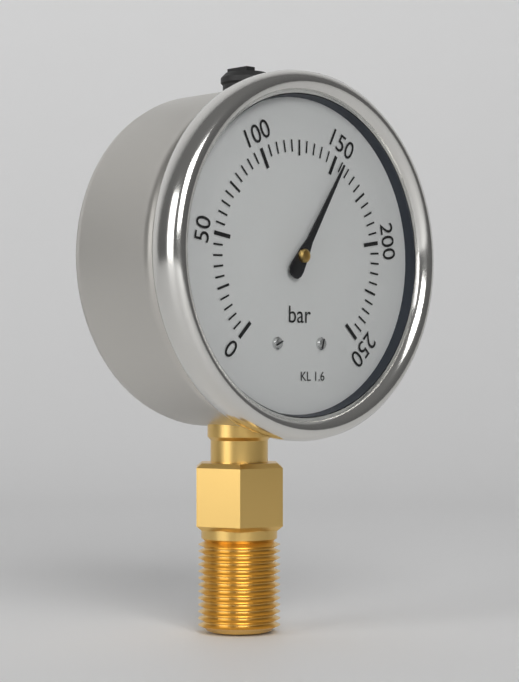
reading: 155 bar
